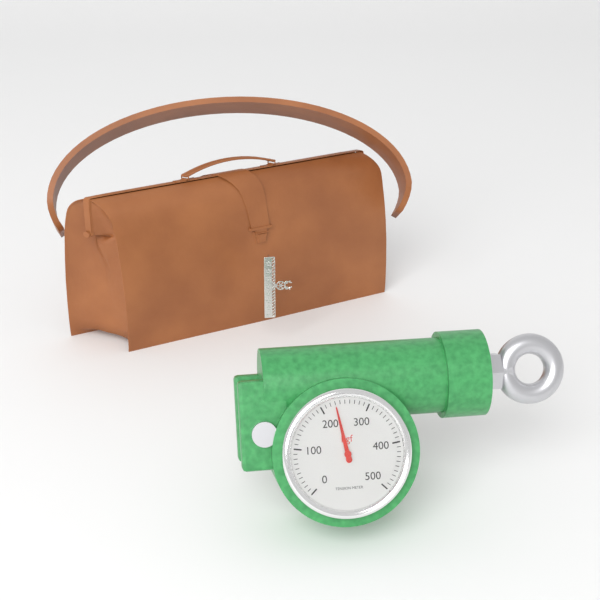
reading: 230 kgf
